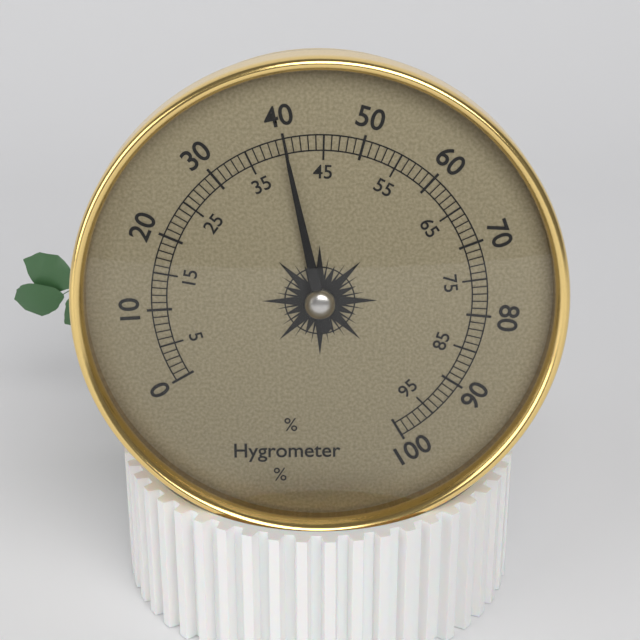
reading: 40 %
